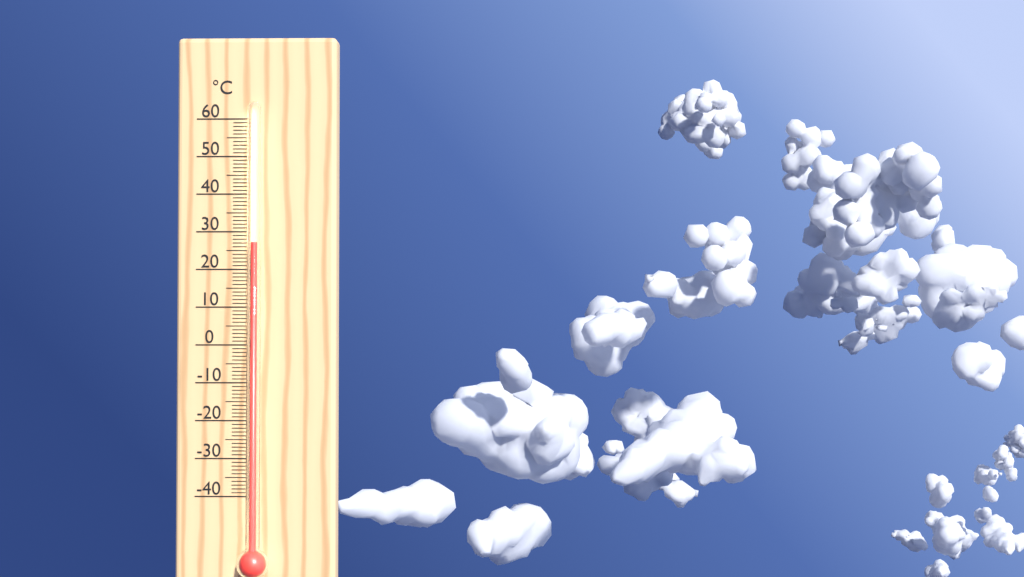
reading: 27 °C
